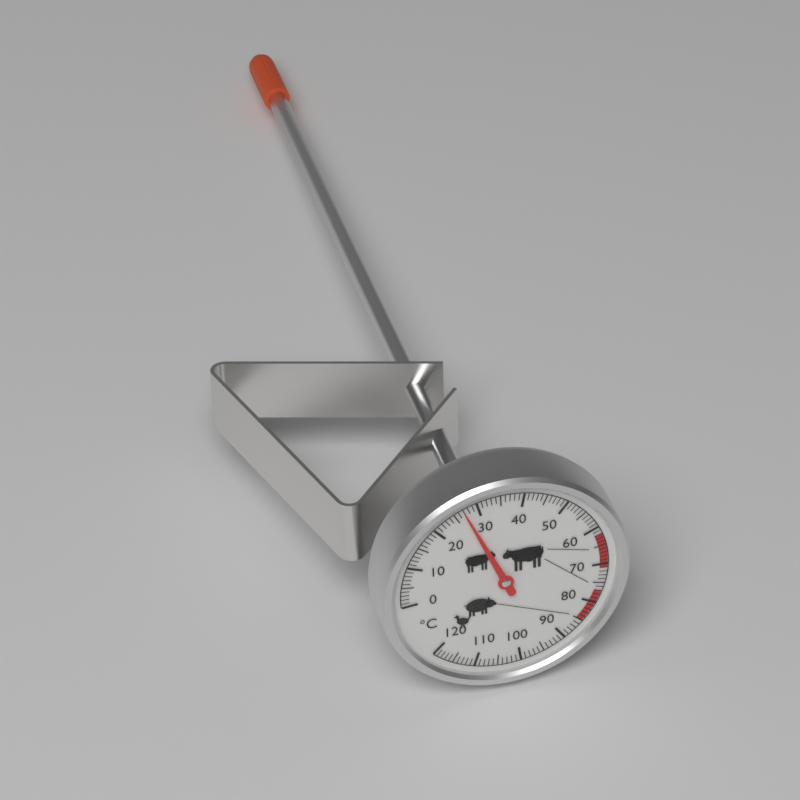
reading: 27 °C
